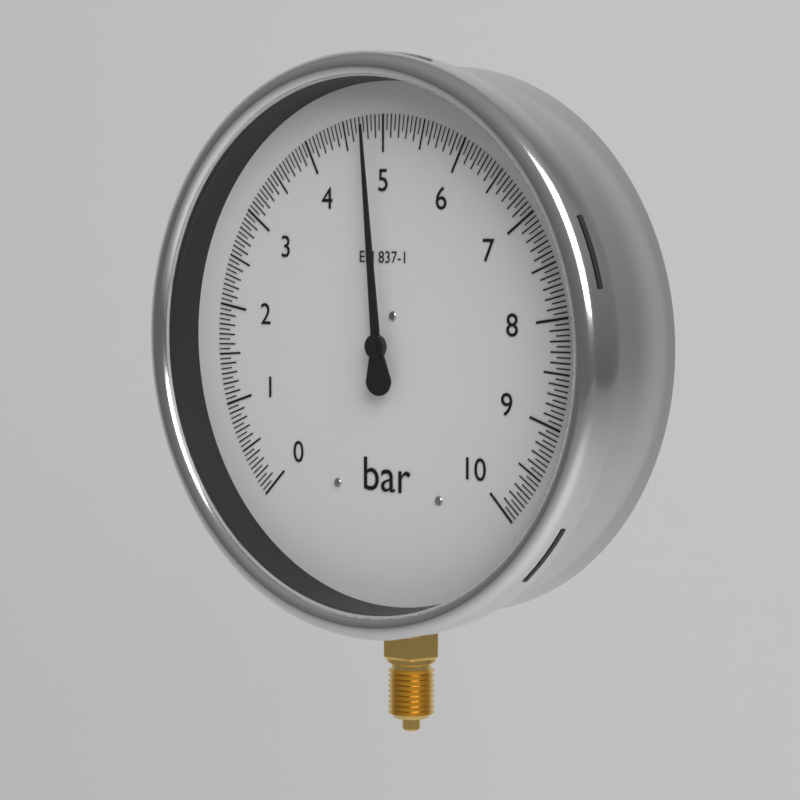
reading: 4.80 bar
